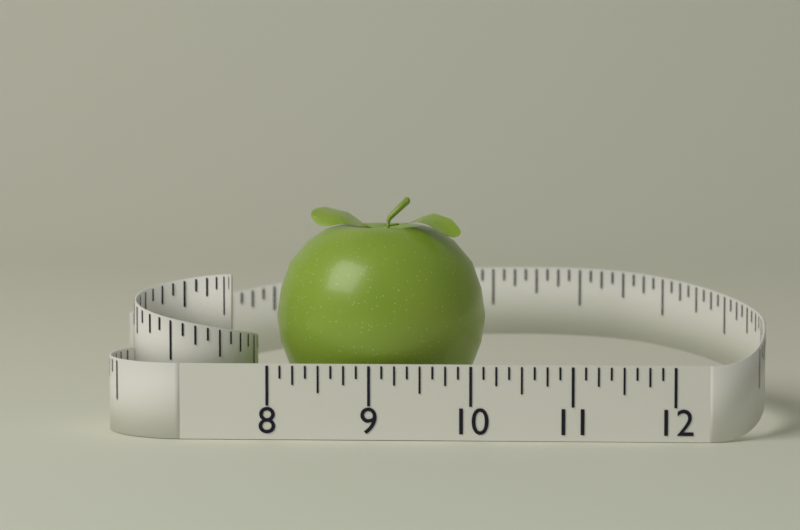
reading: 10.125 (no unit)
